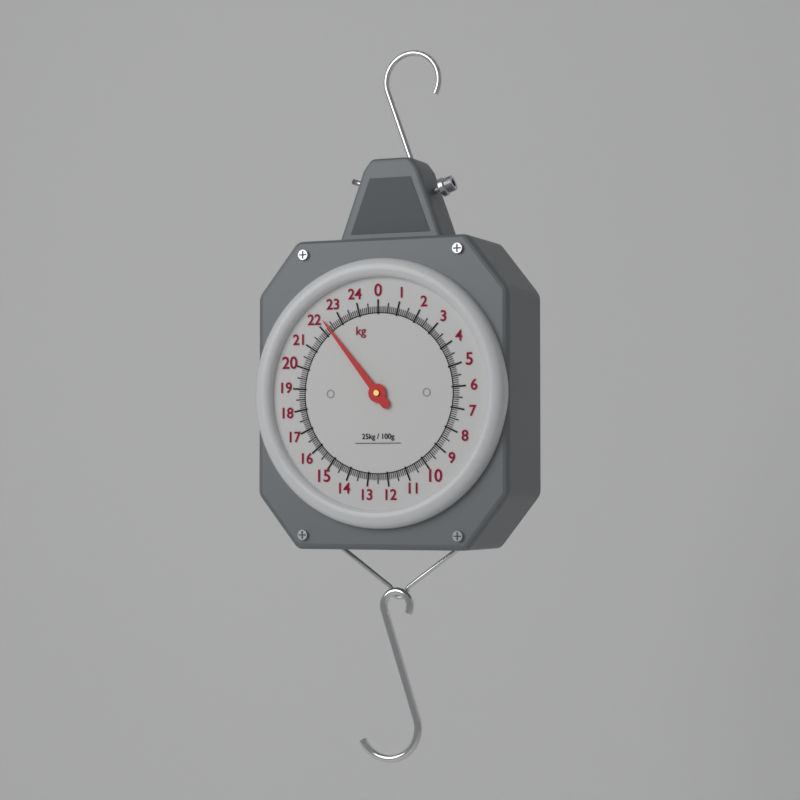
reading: 22.3 kg
